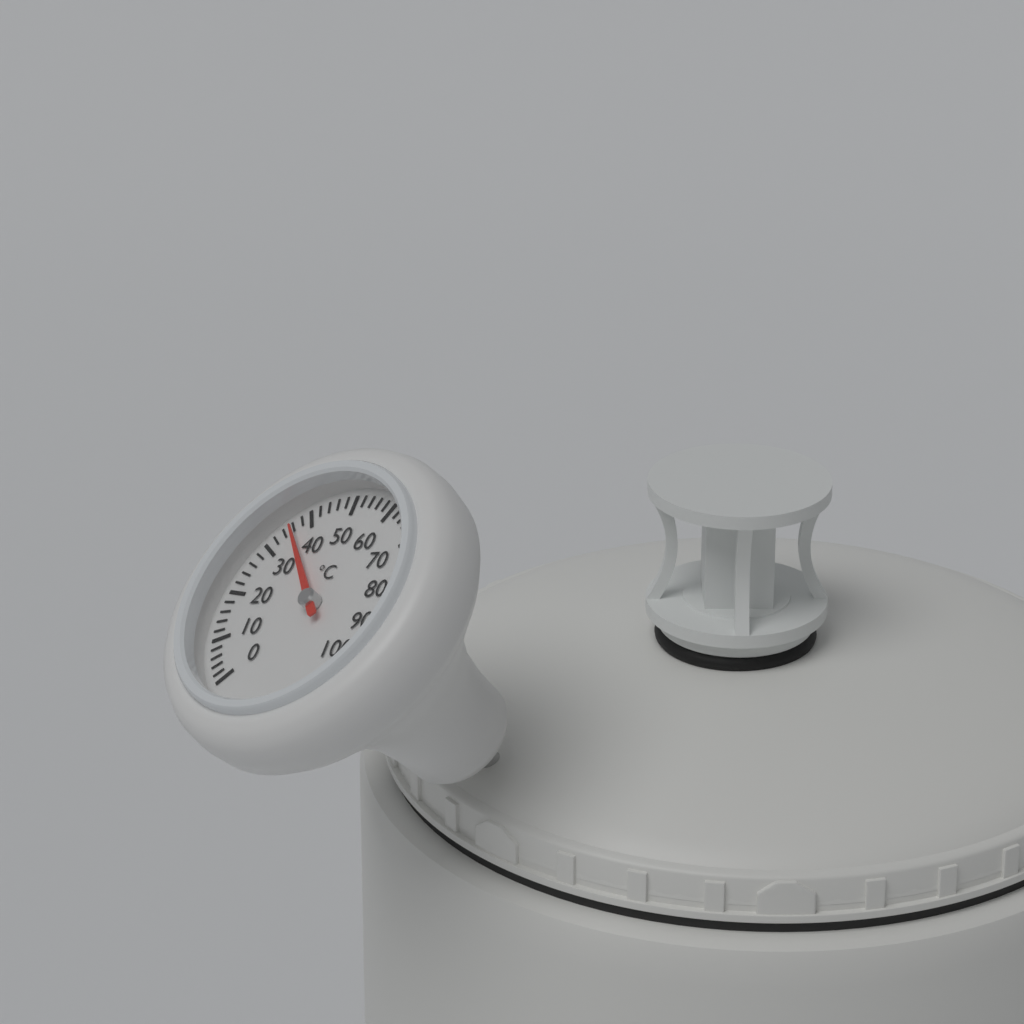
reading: 36 °C
